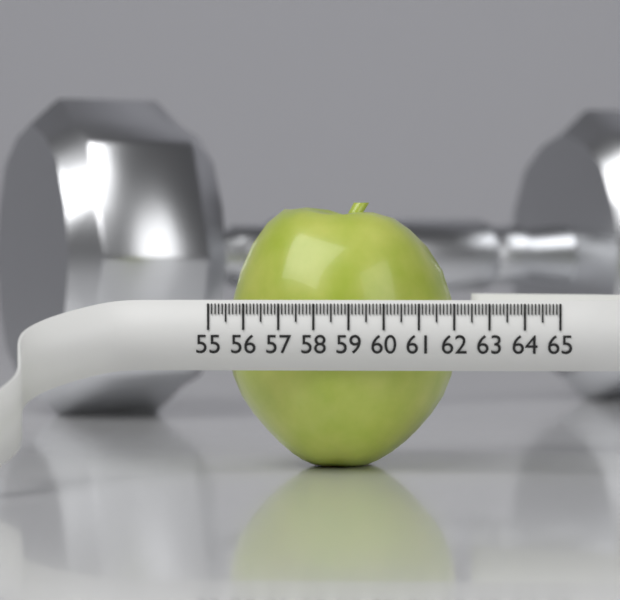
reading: 61.8 (no unit)
